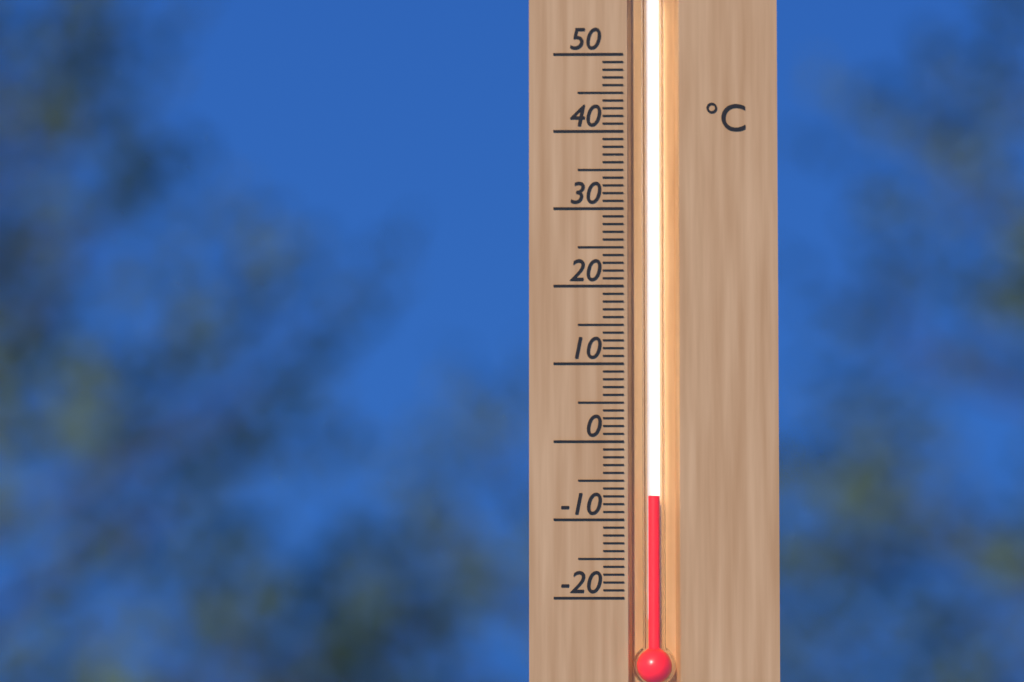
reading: -7 °C
